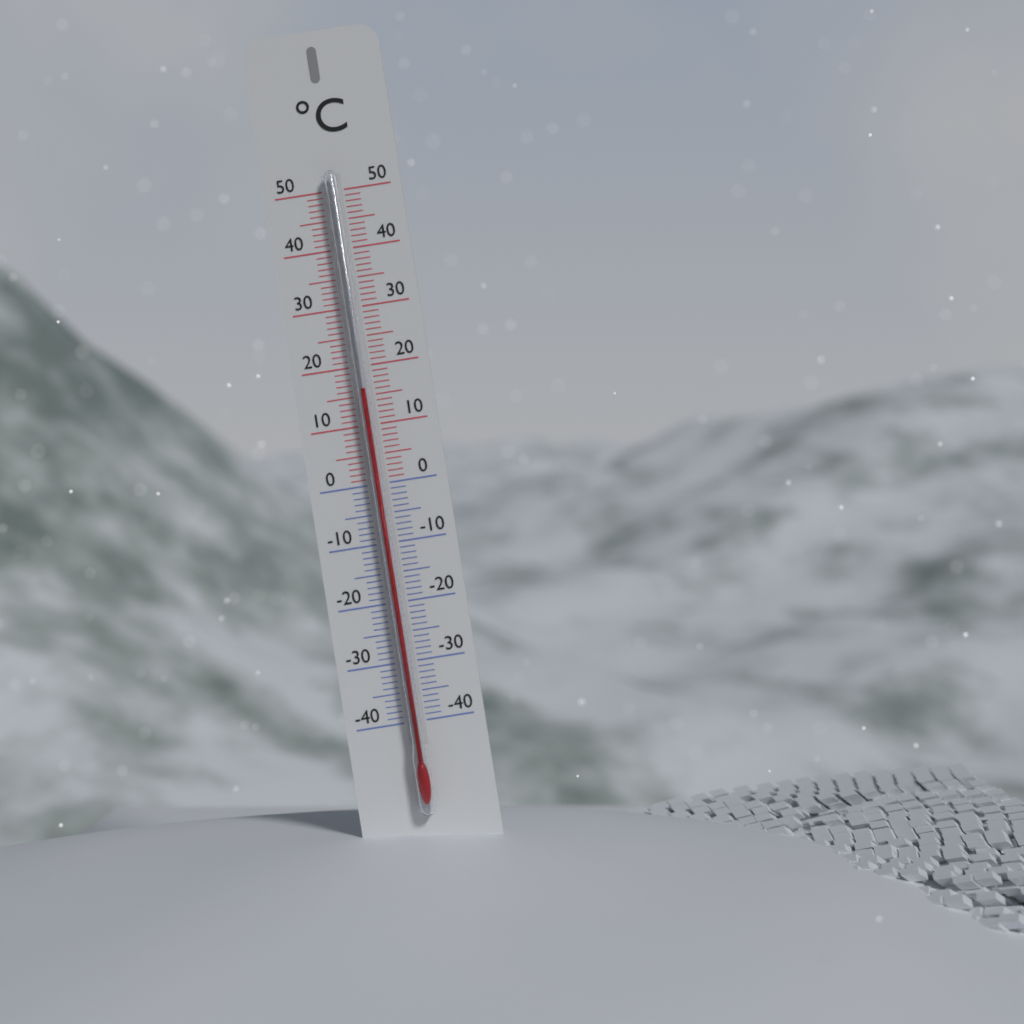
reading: 16 °C
